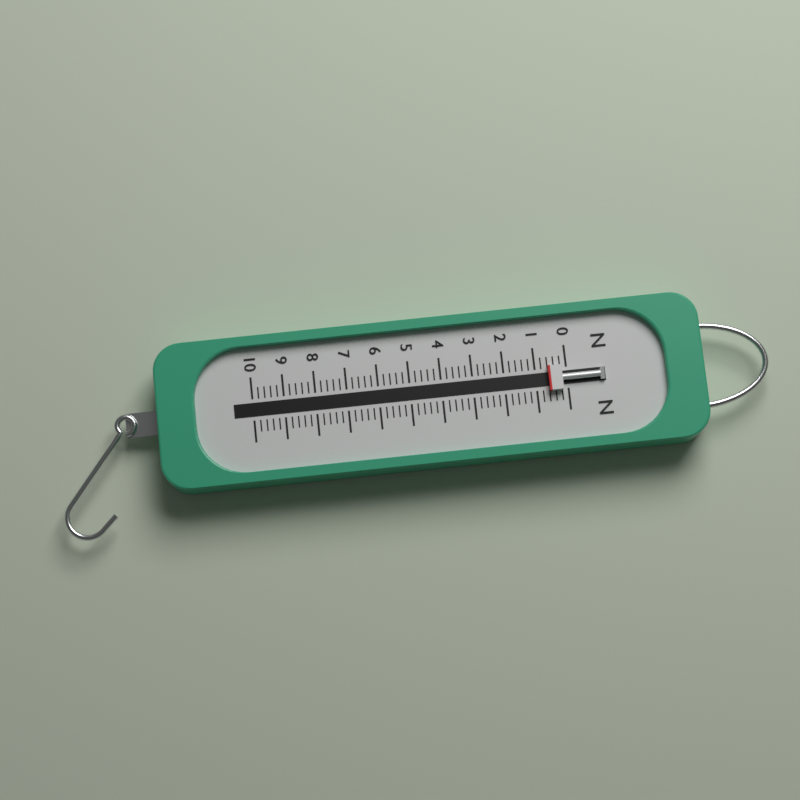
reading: 0.6 N
